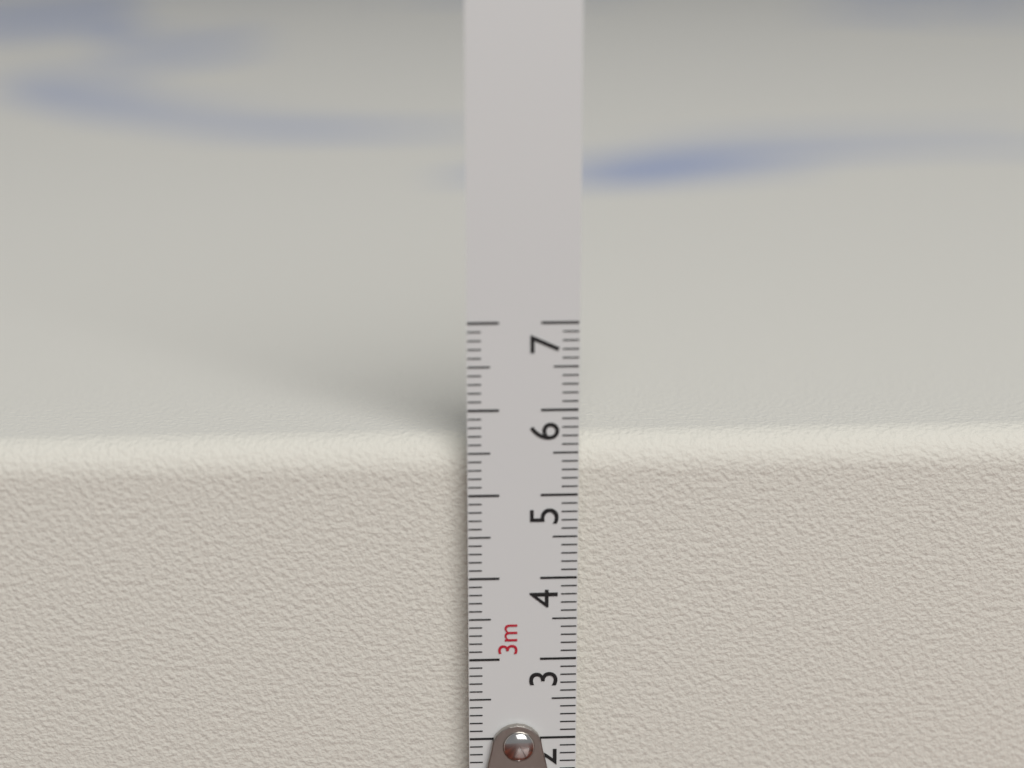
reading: 5.6 cm
